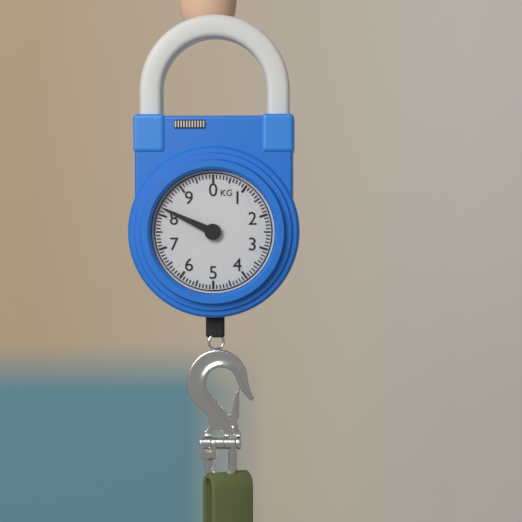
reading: 8.2 kg
